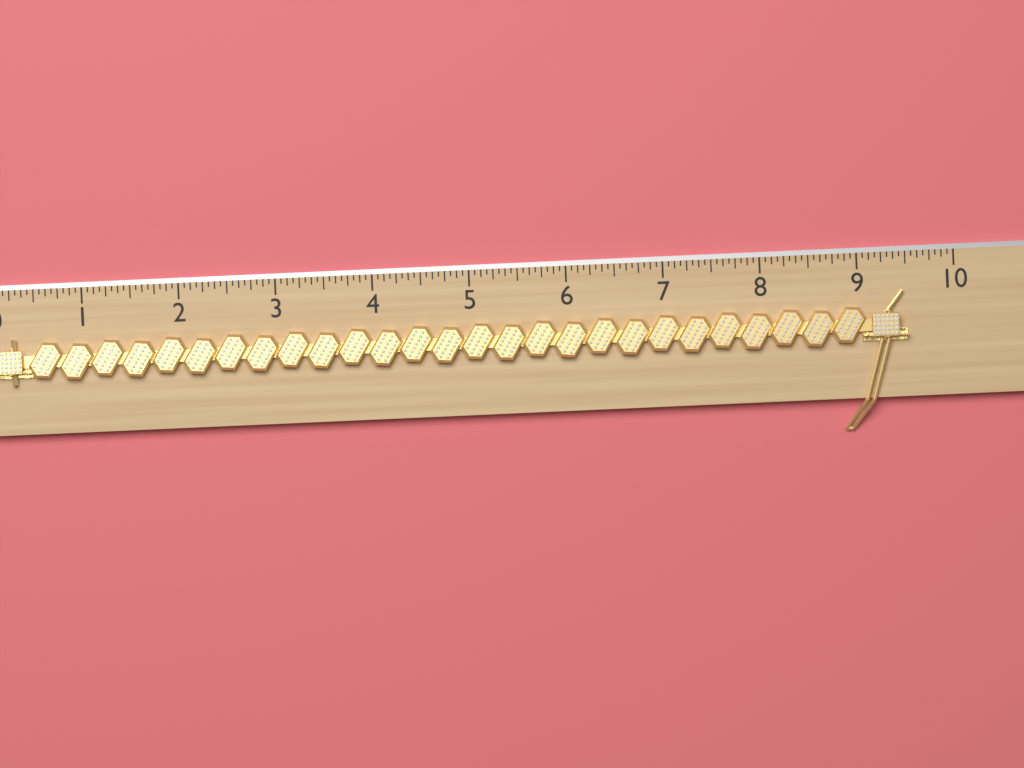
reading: 9.5000 (no unit)
